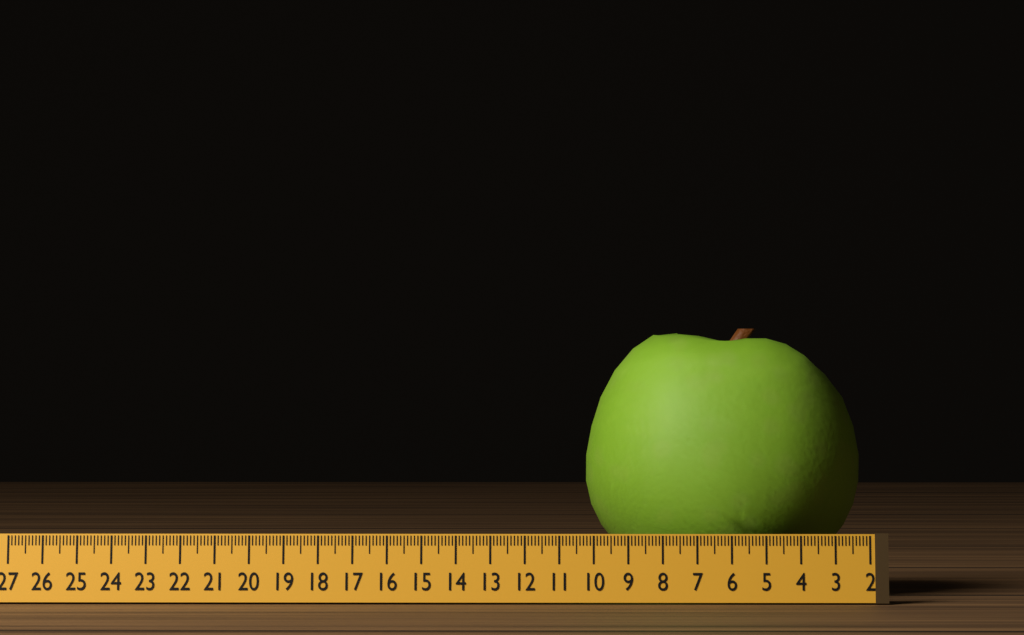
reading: 10.2 (no unit)
